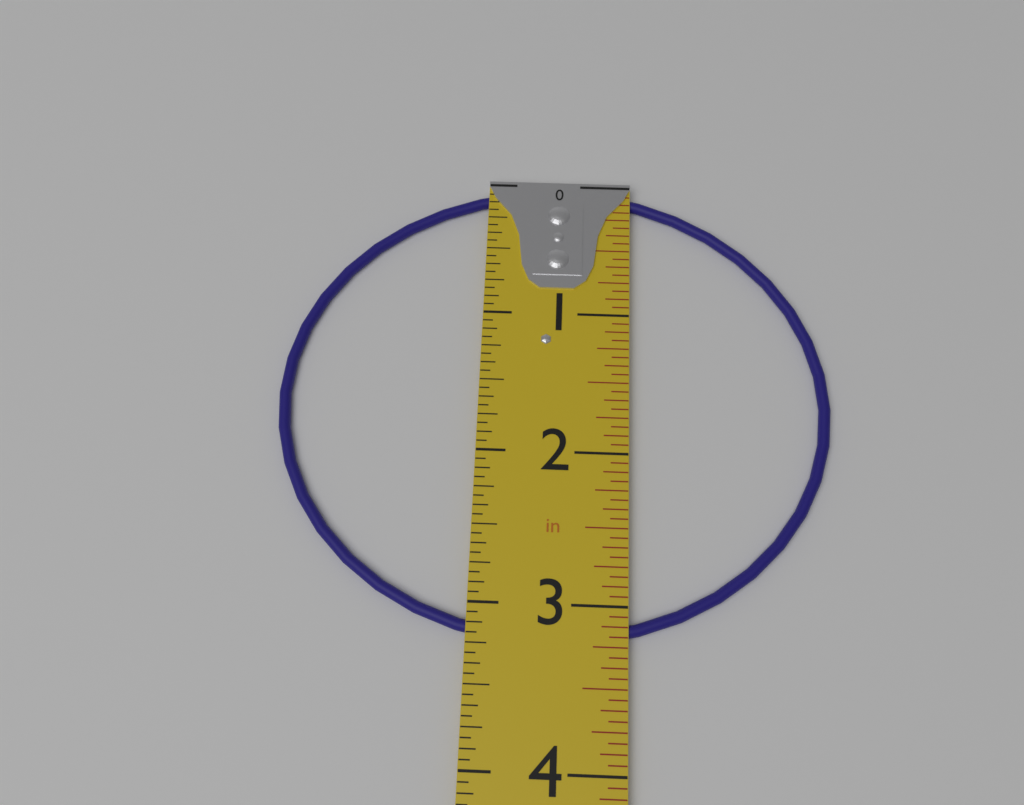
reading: 3.2500 in
